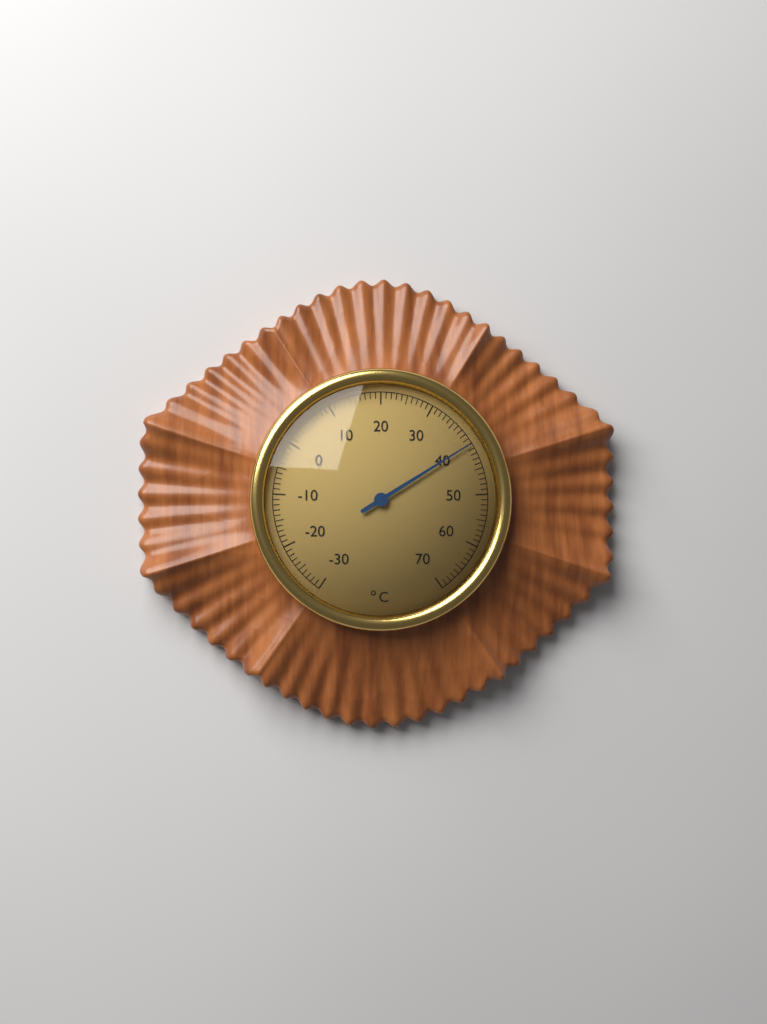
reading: 40 °C
